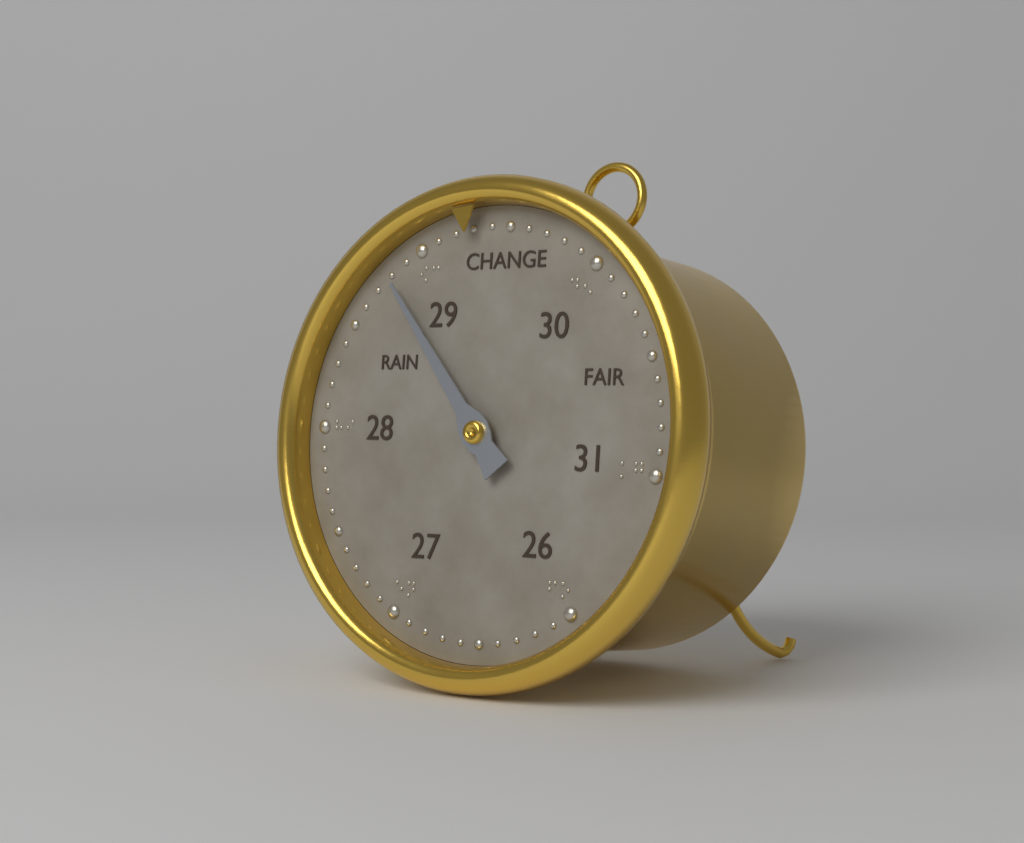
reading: 28.8 (no unit)
